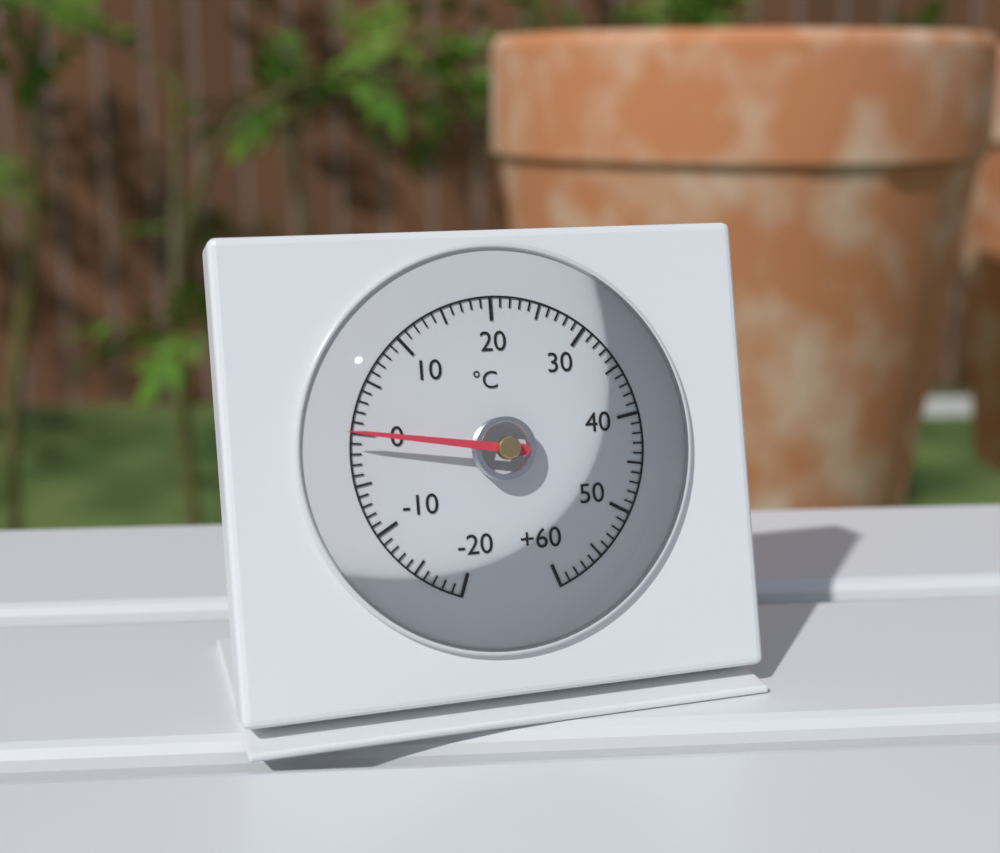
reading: 0 °C
